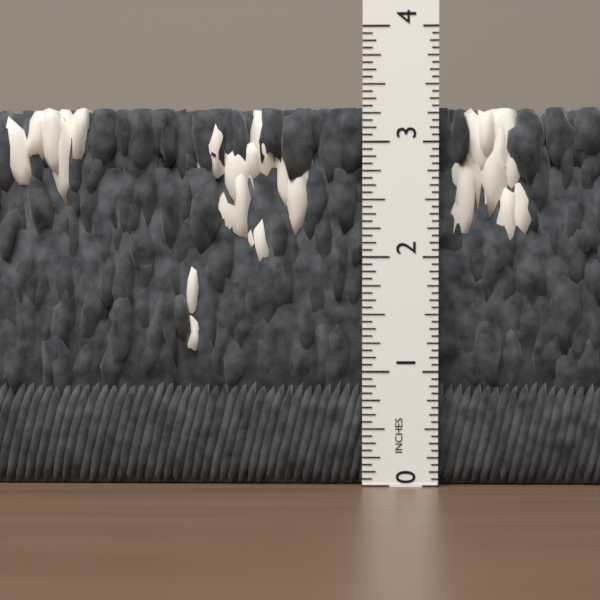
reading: 3.3125 in
